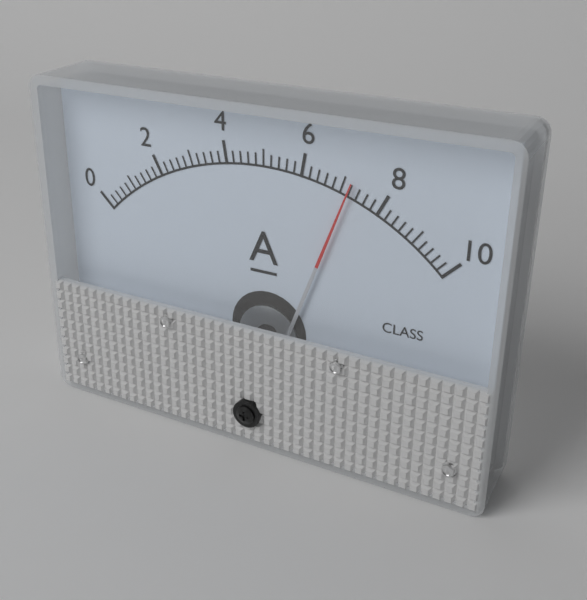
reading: 7.2 A
